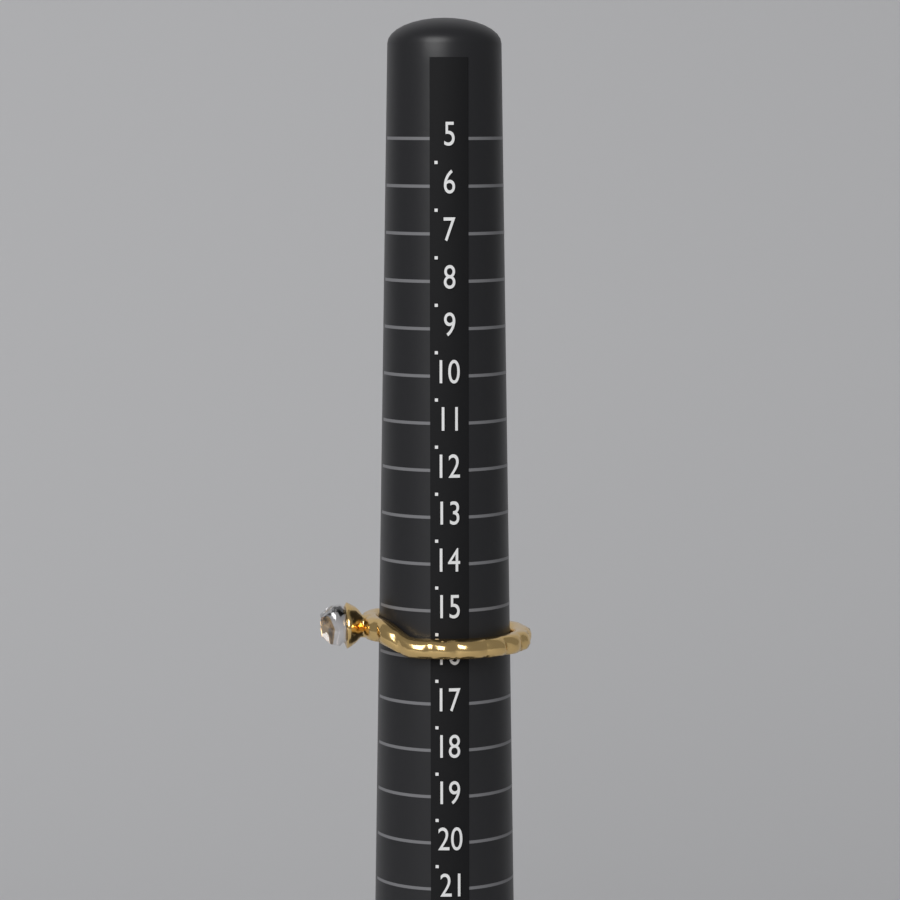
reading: 16.0 (no unit)
